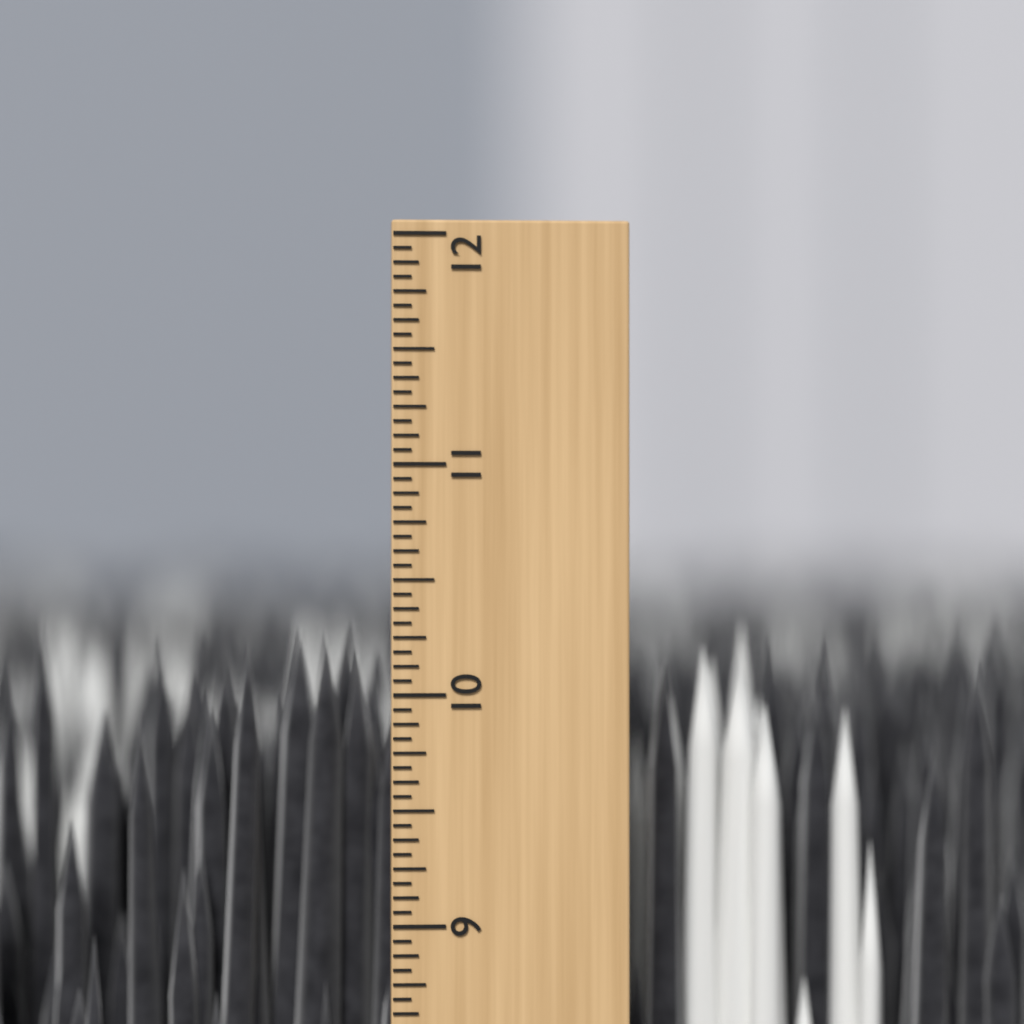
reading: 10.3125 inch
